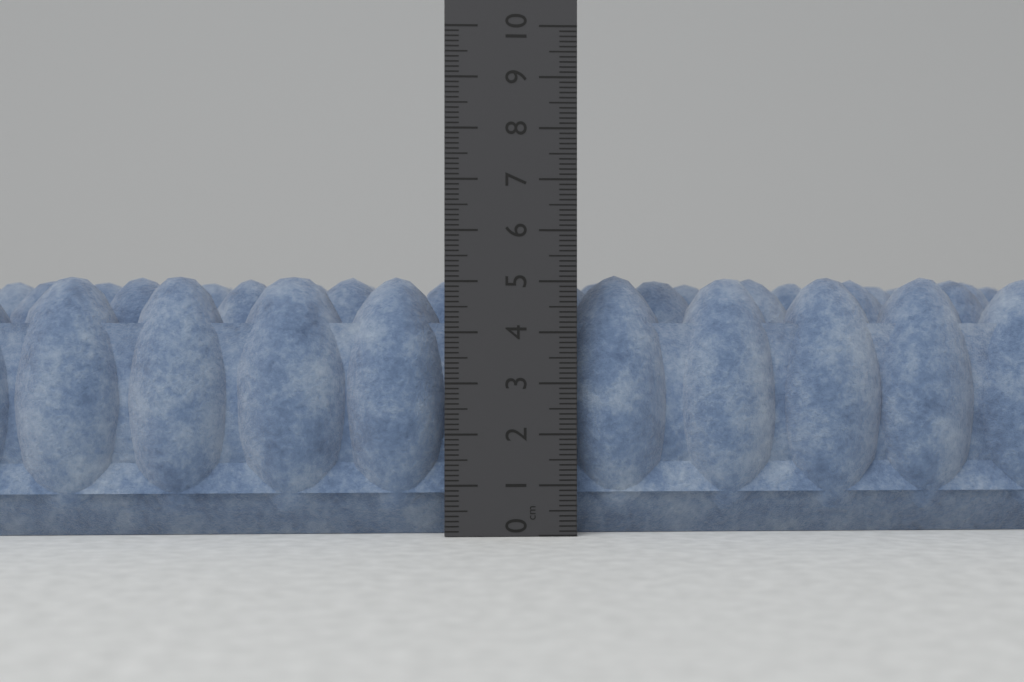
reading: 5.2 cm
